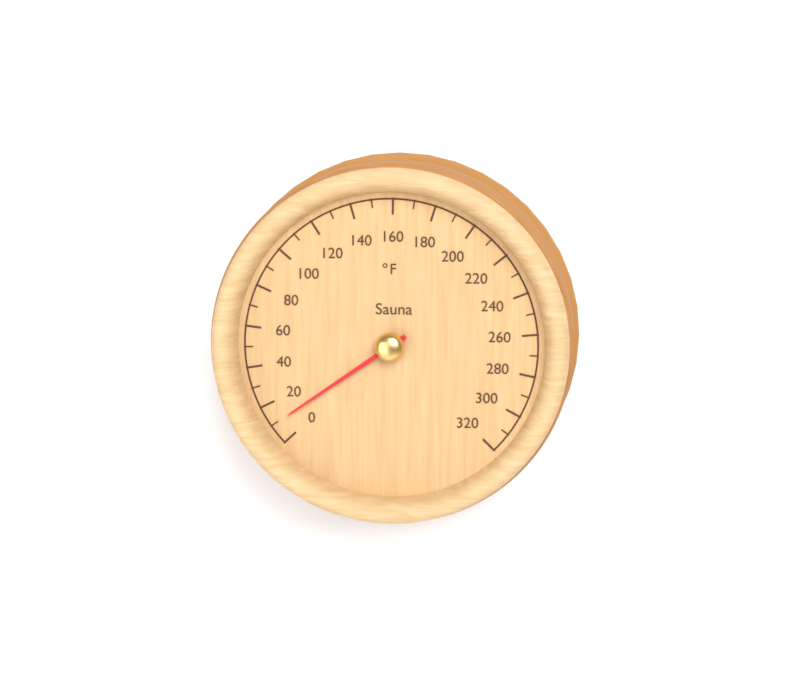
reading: 10 °F
